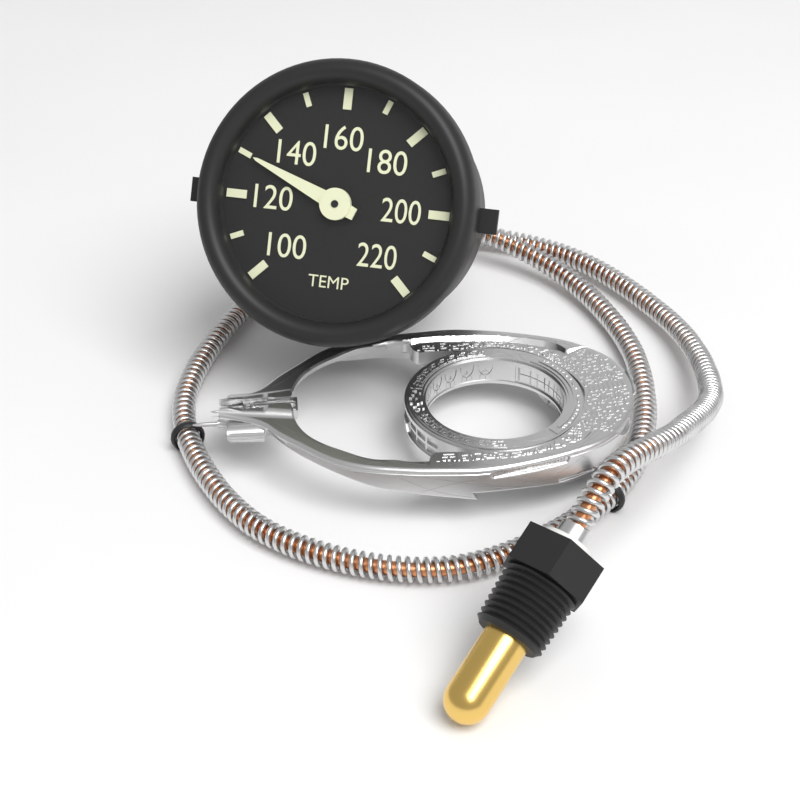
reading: 130 (no unit)
